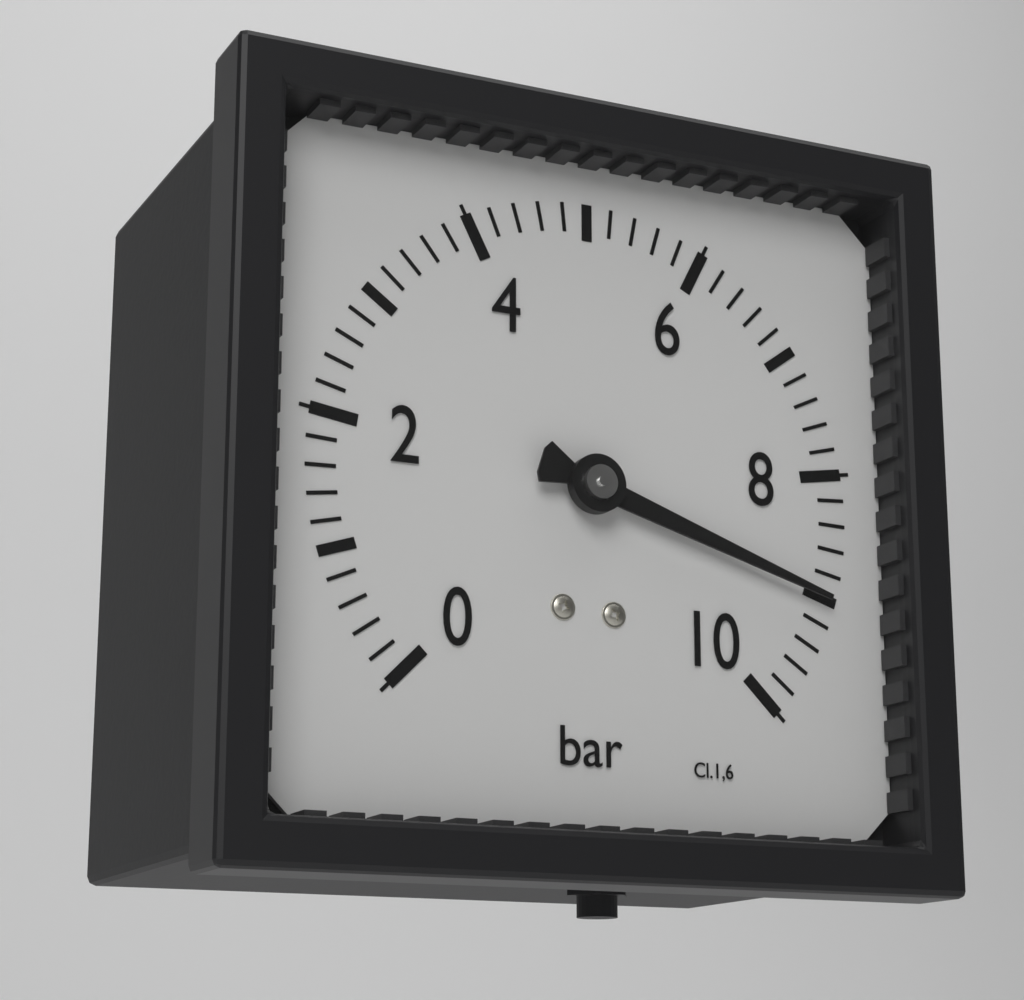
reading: 9.0 bar
